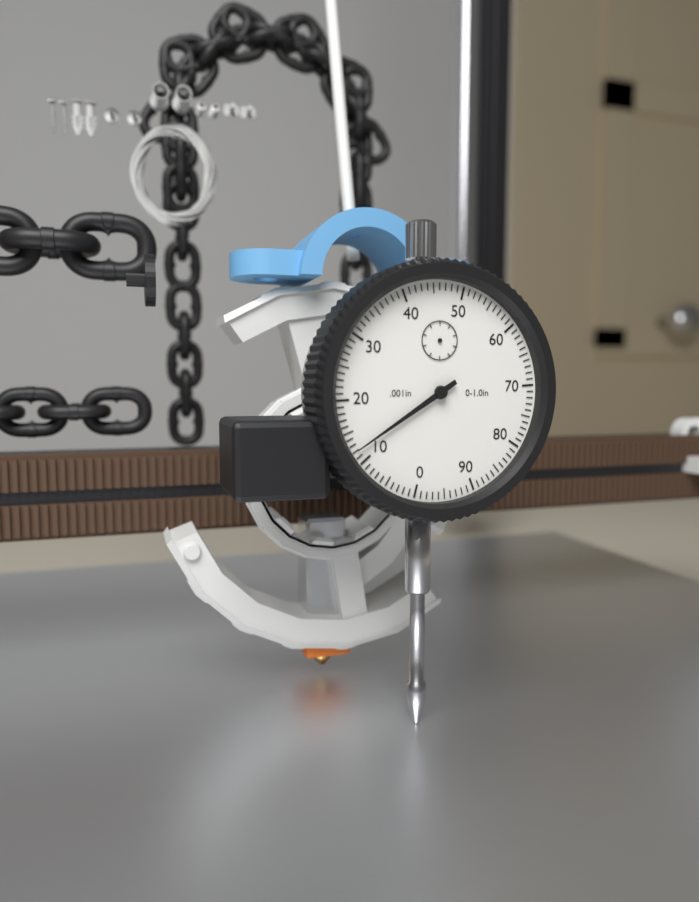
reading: 0.012 in
